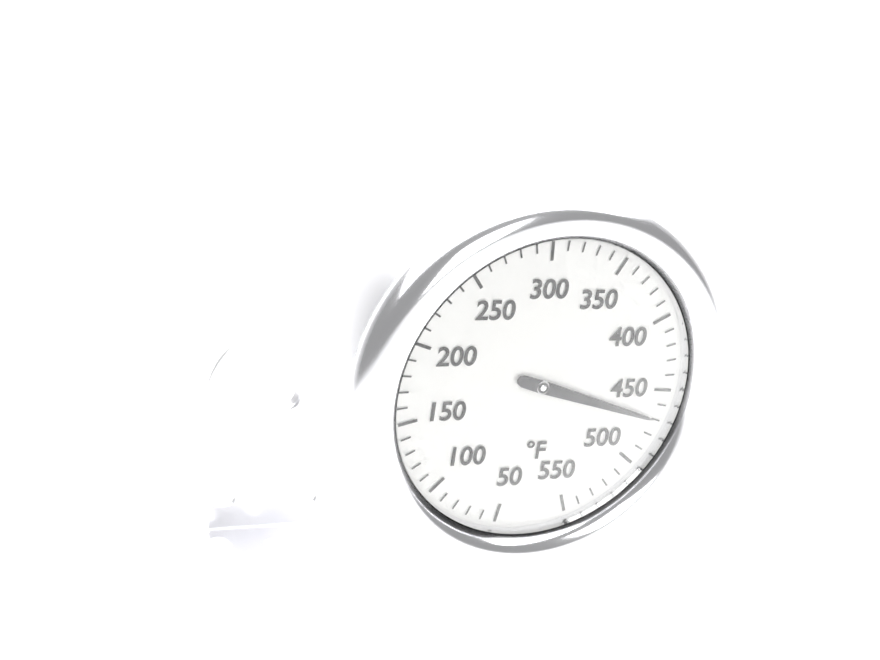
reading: 470 °F
